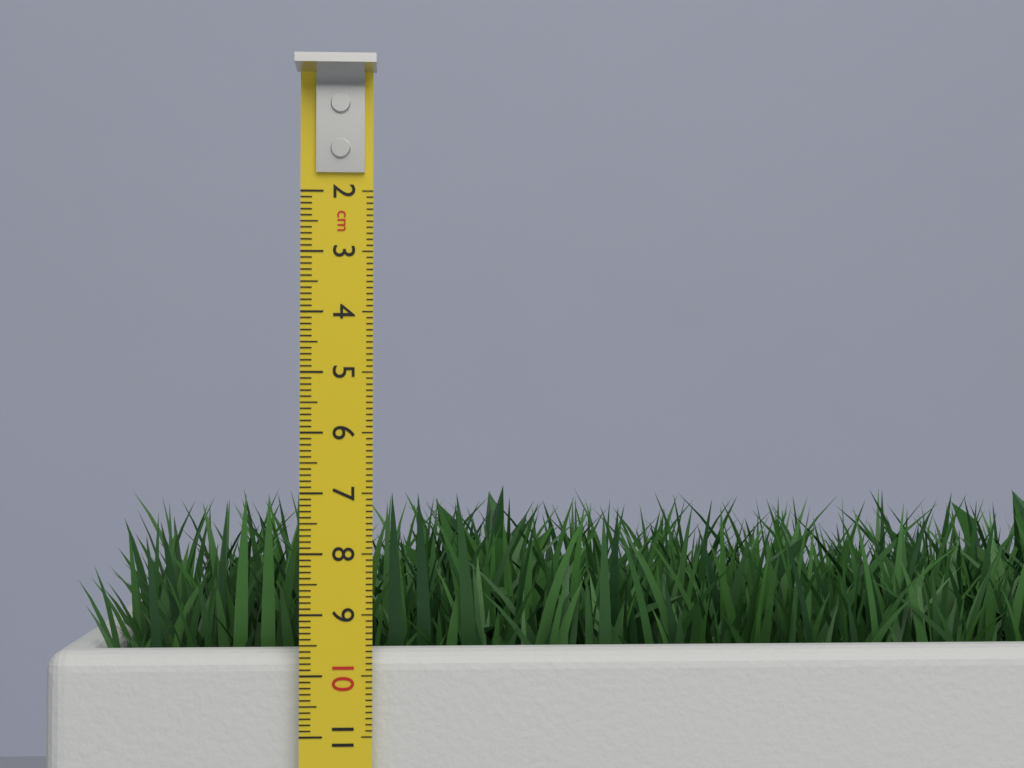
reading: 7.0 cm
